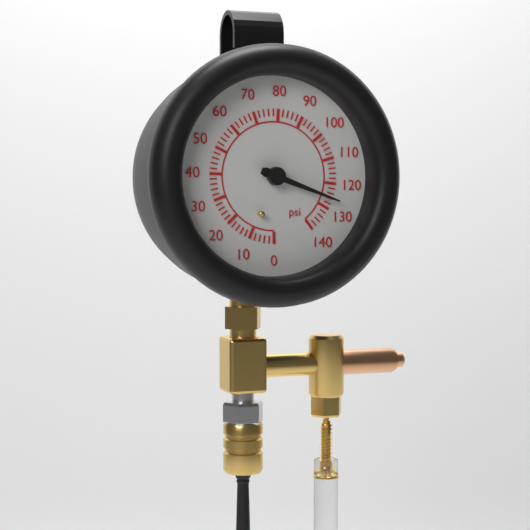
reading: 126 psi
